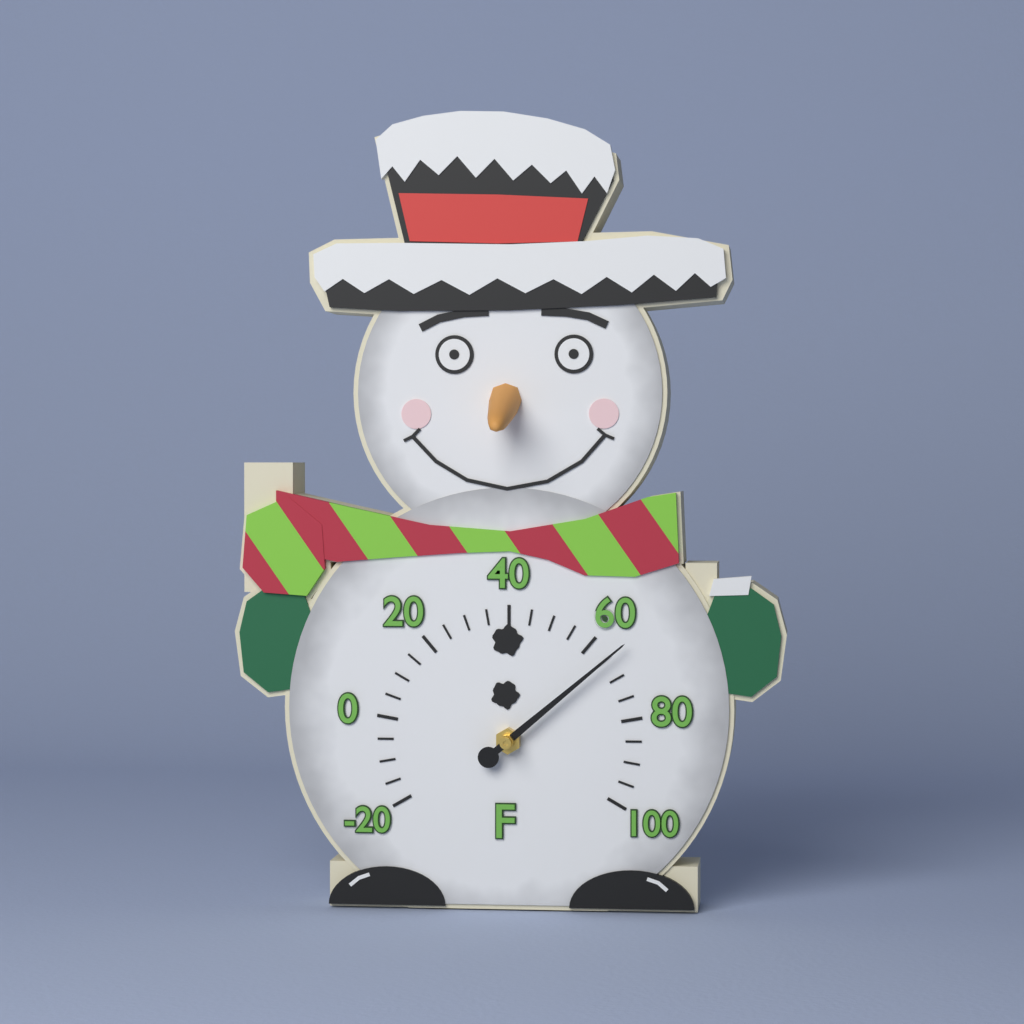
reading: 65 °F
